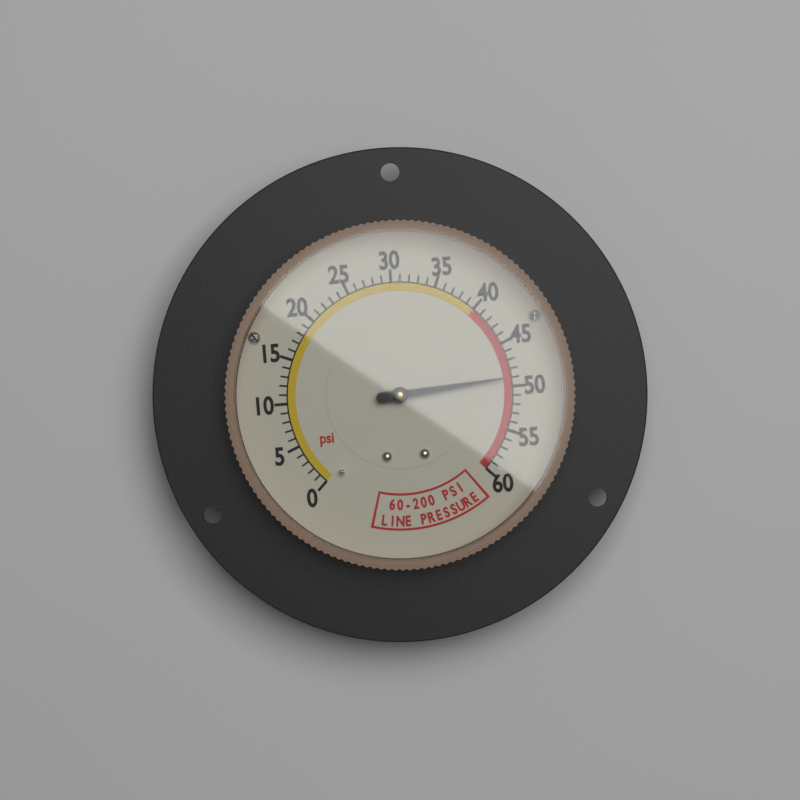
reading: 49 psi
